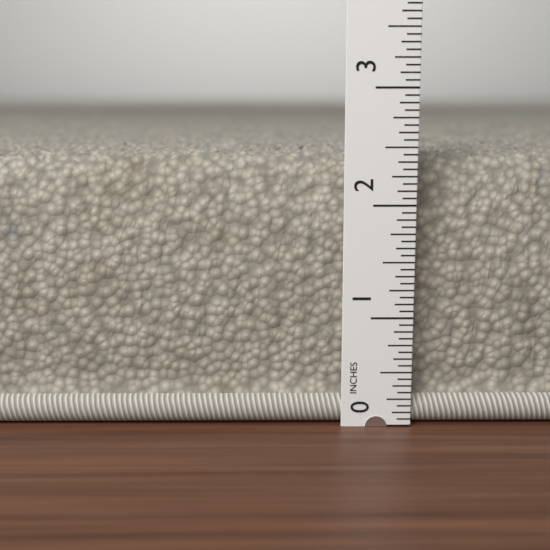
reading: 2.4375 in
